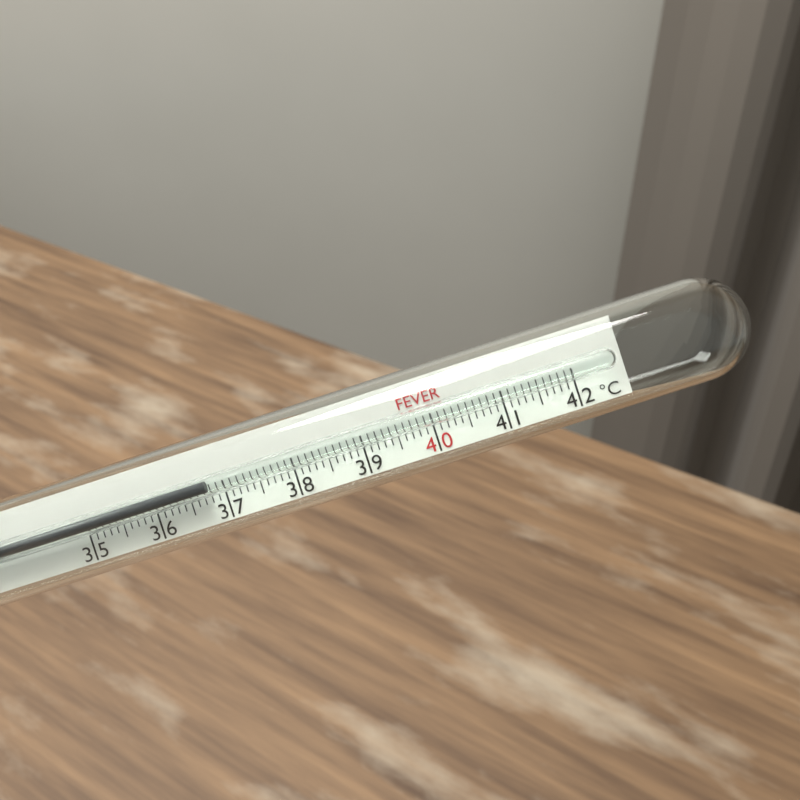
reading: 36.8 °C
